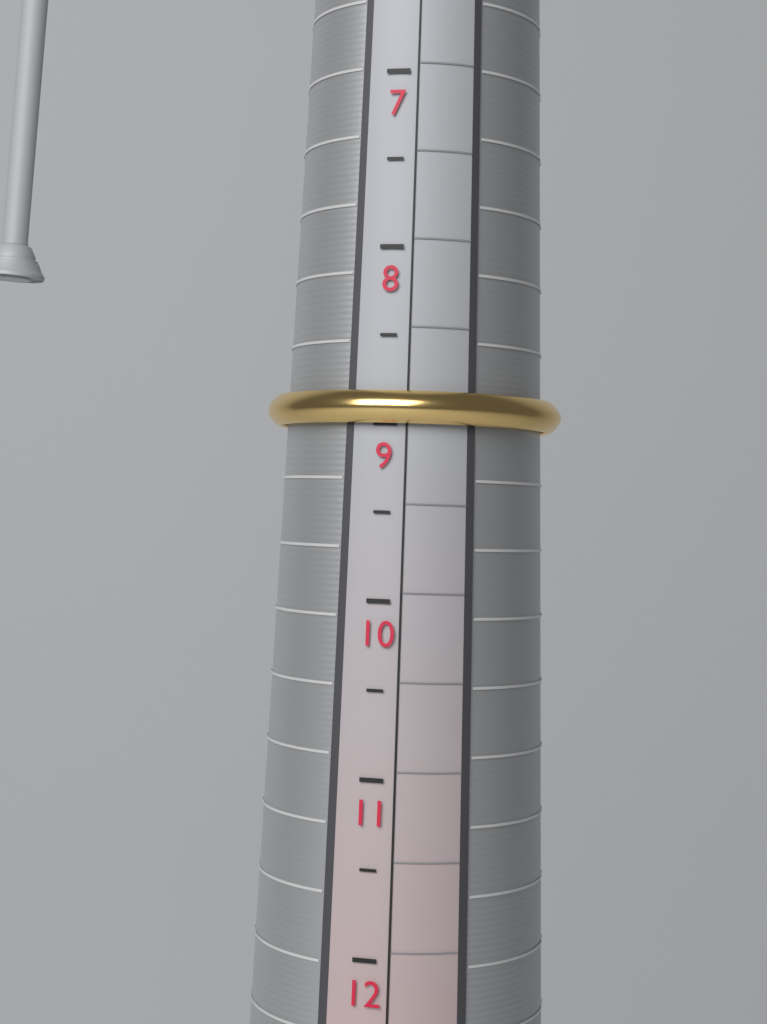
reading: 9.0 (no unit)
